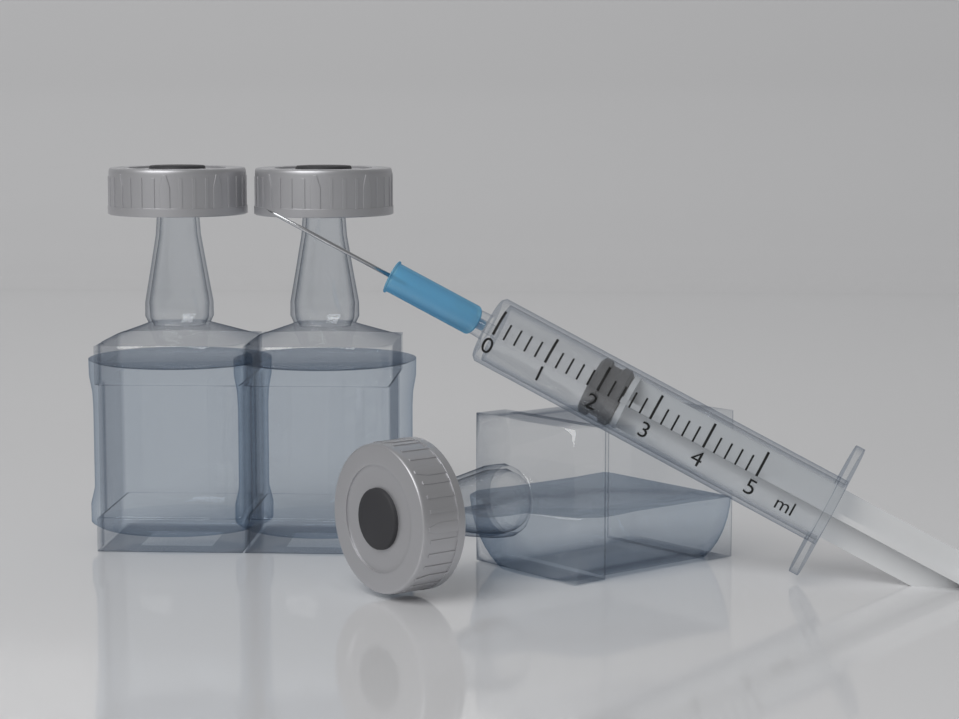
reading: 1.8 ml
